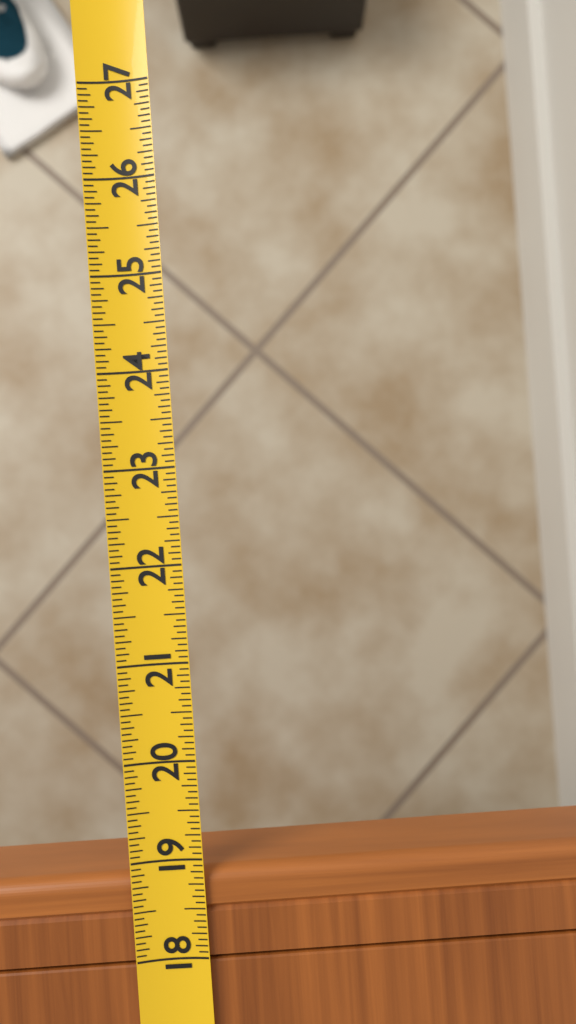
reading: 18.8750 (no unit)
